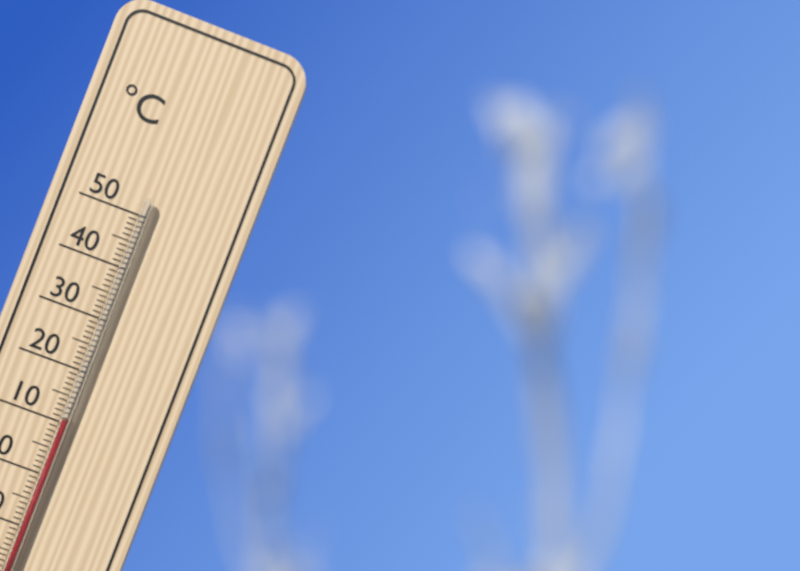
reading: 11 °C
